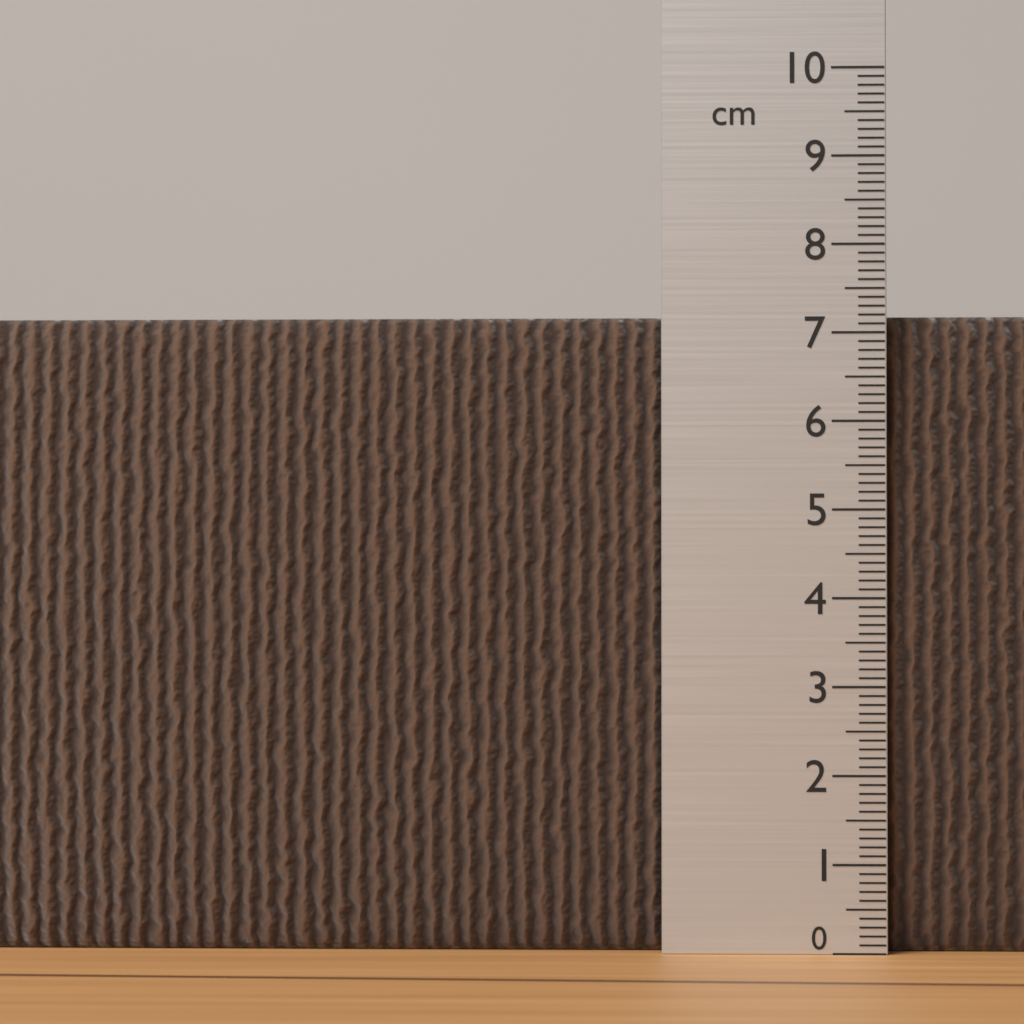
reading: 7.2 cm
